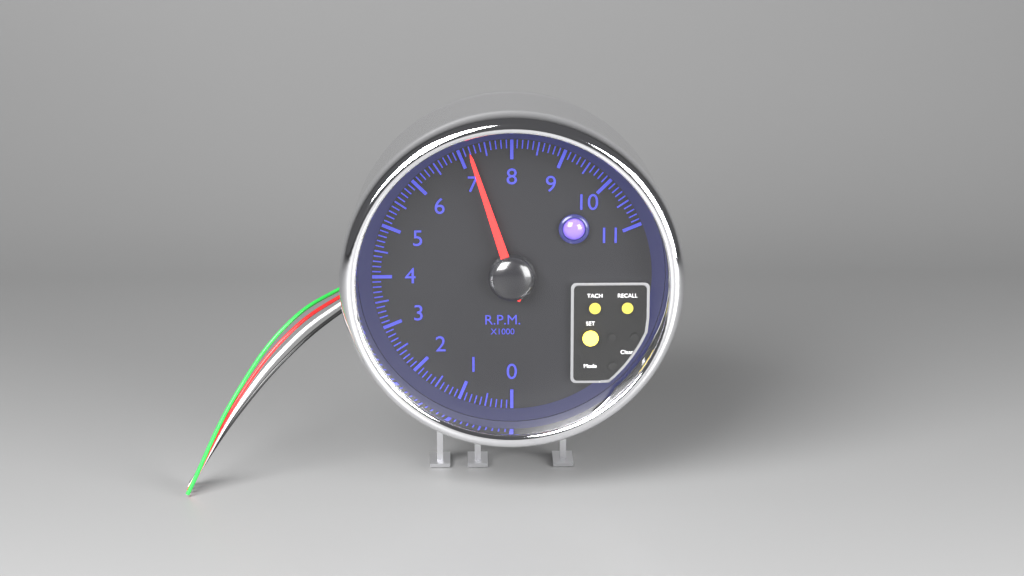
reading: 7.2 rpm x1000
